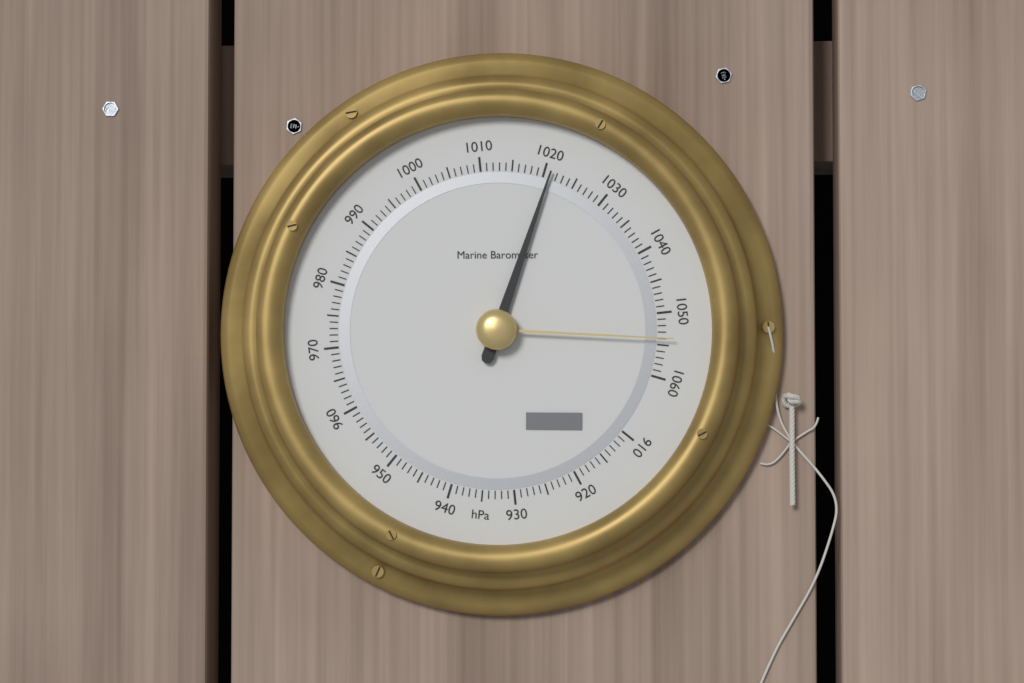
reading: 1021 hPa
